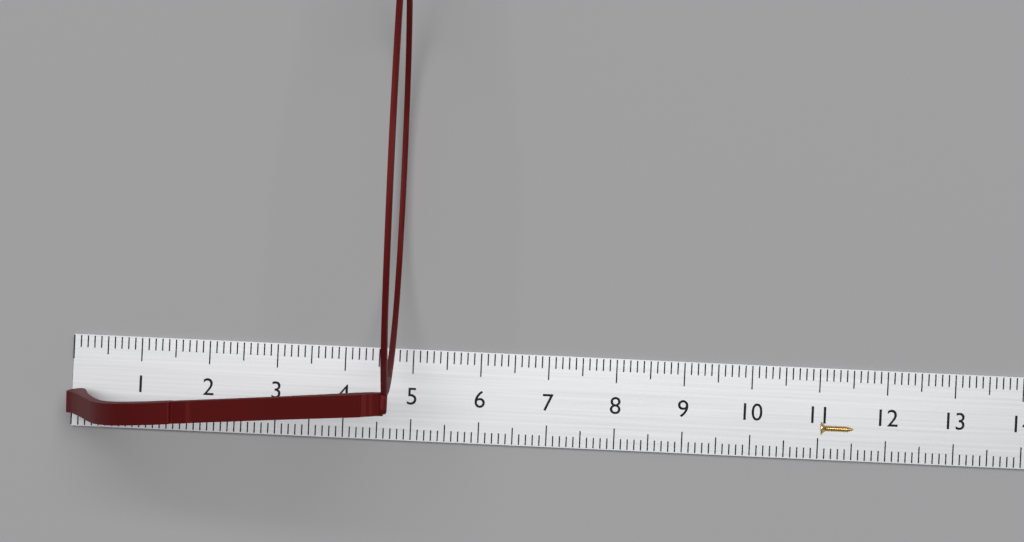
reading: 4.8 cm
